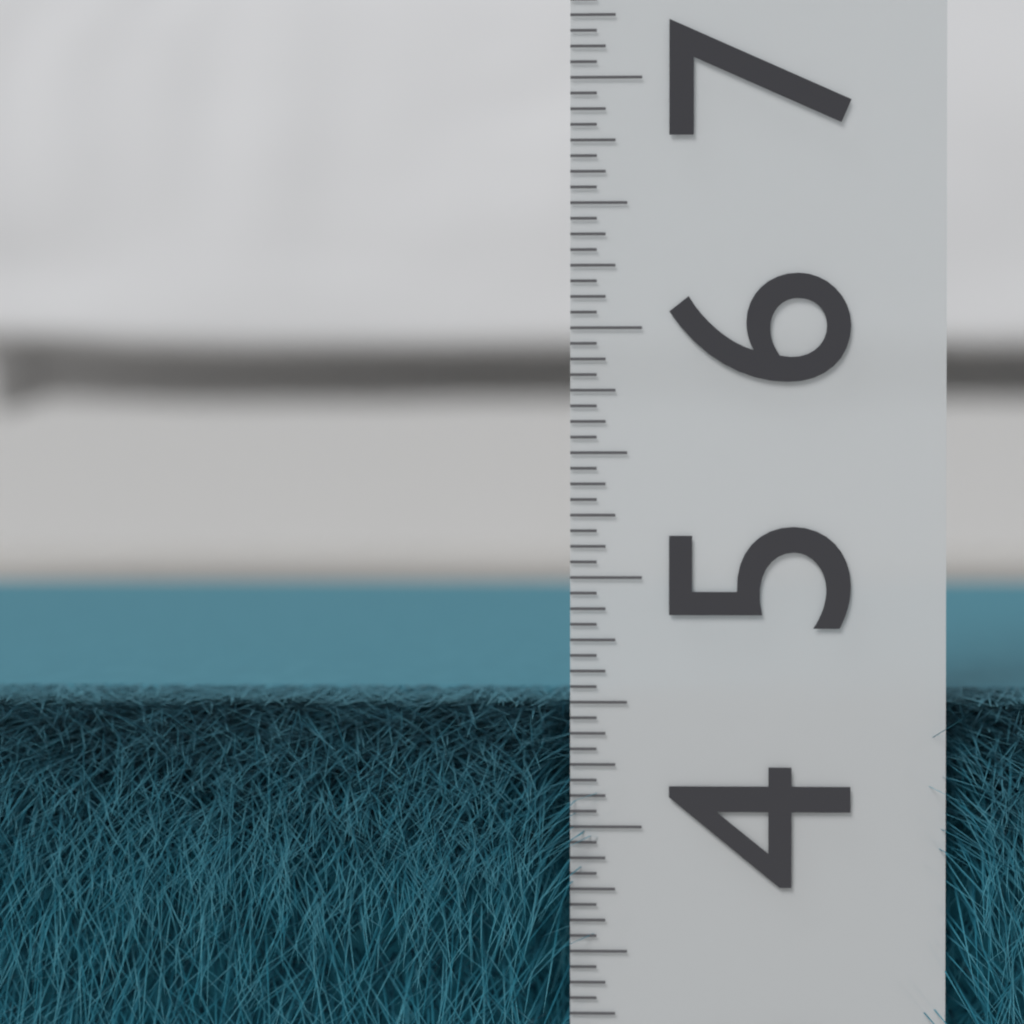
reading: 4.5000 (no unit)
